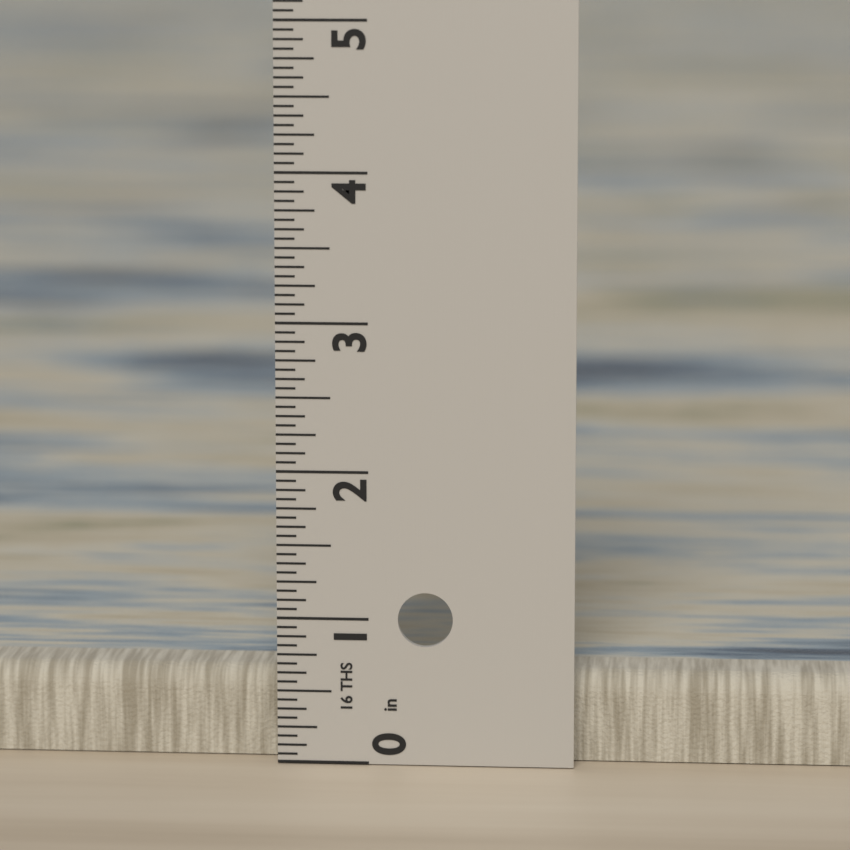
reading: 0.6250 in
